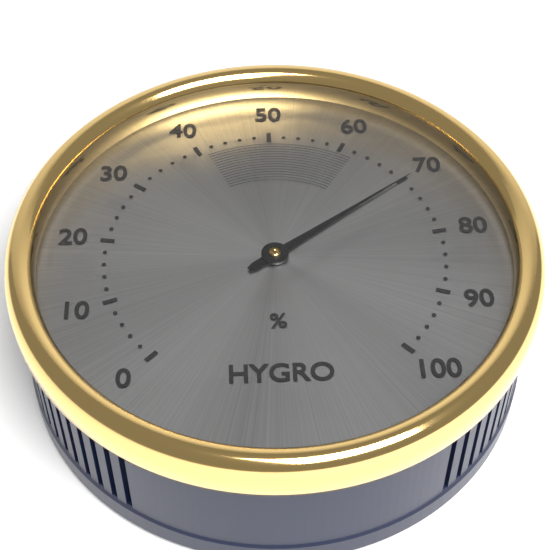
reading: 70 %
